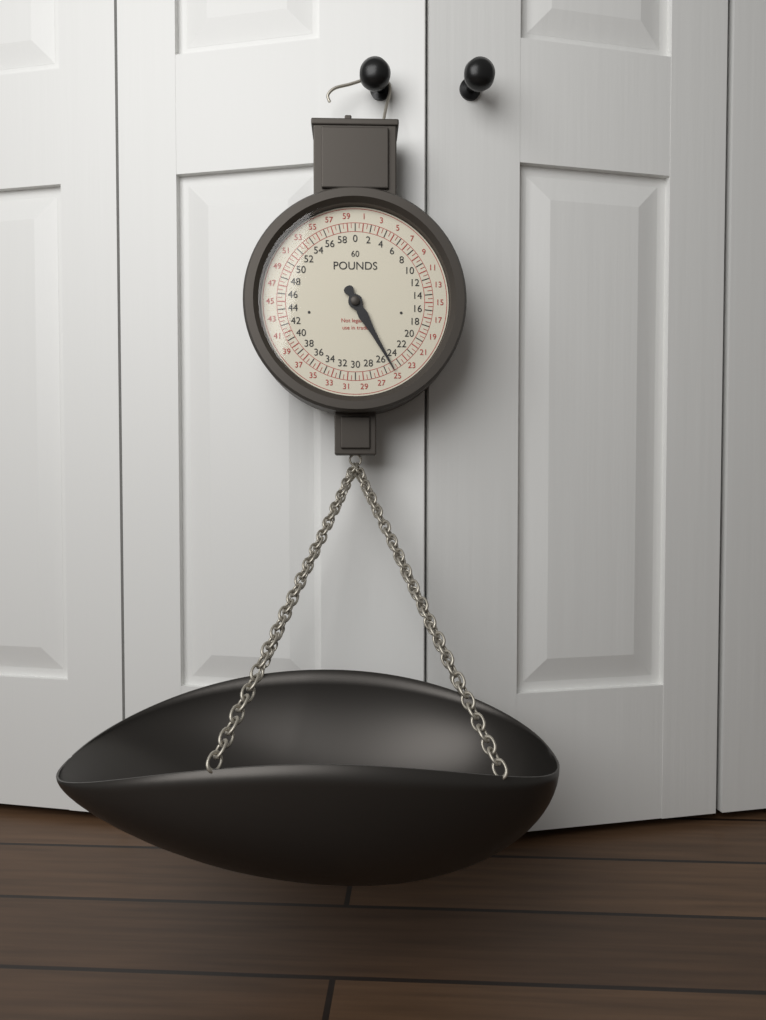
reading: 25.0 lb
